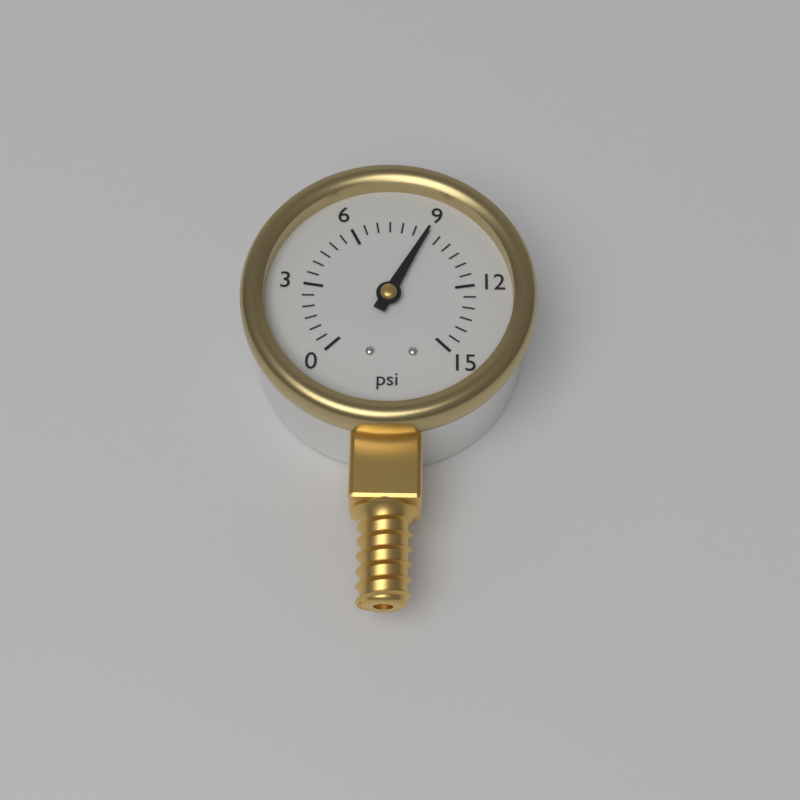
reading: 9.0 psi
